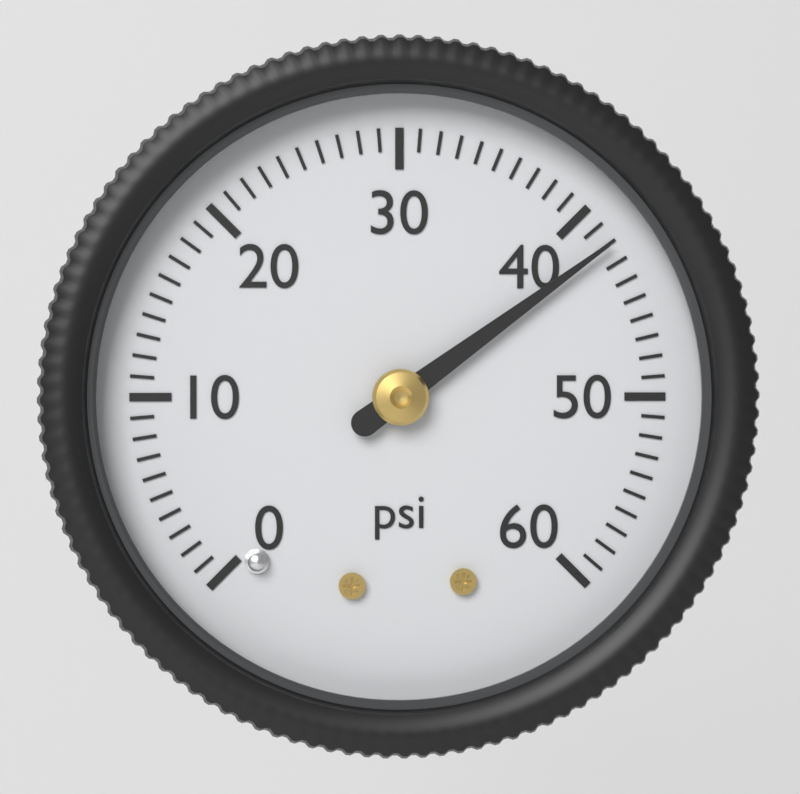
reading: 42 psi
